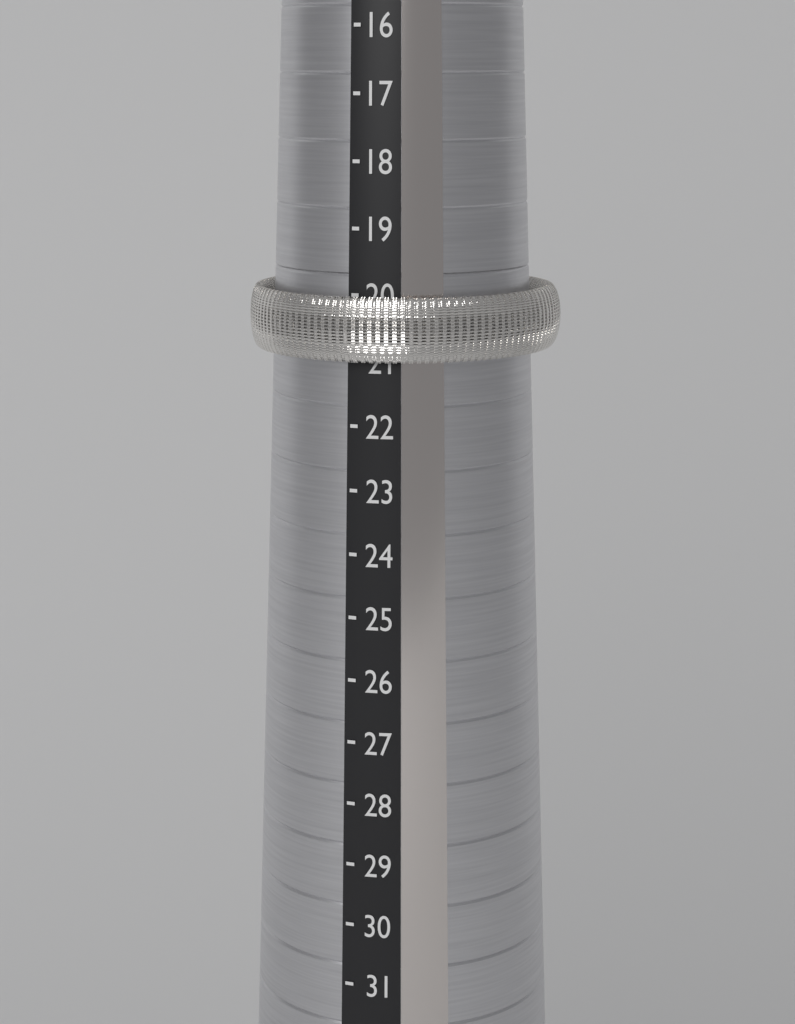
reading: 21 (no unit)
